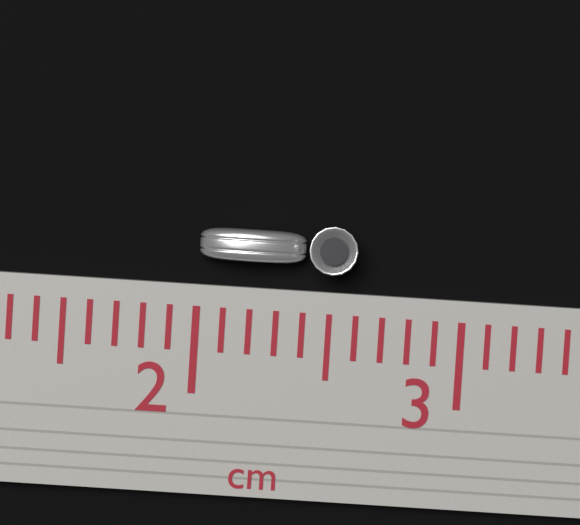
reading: 2.4 cm
